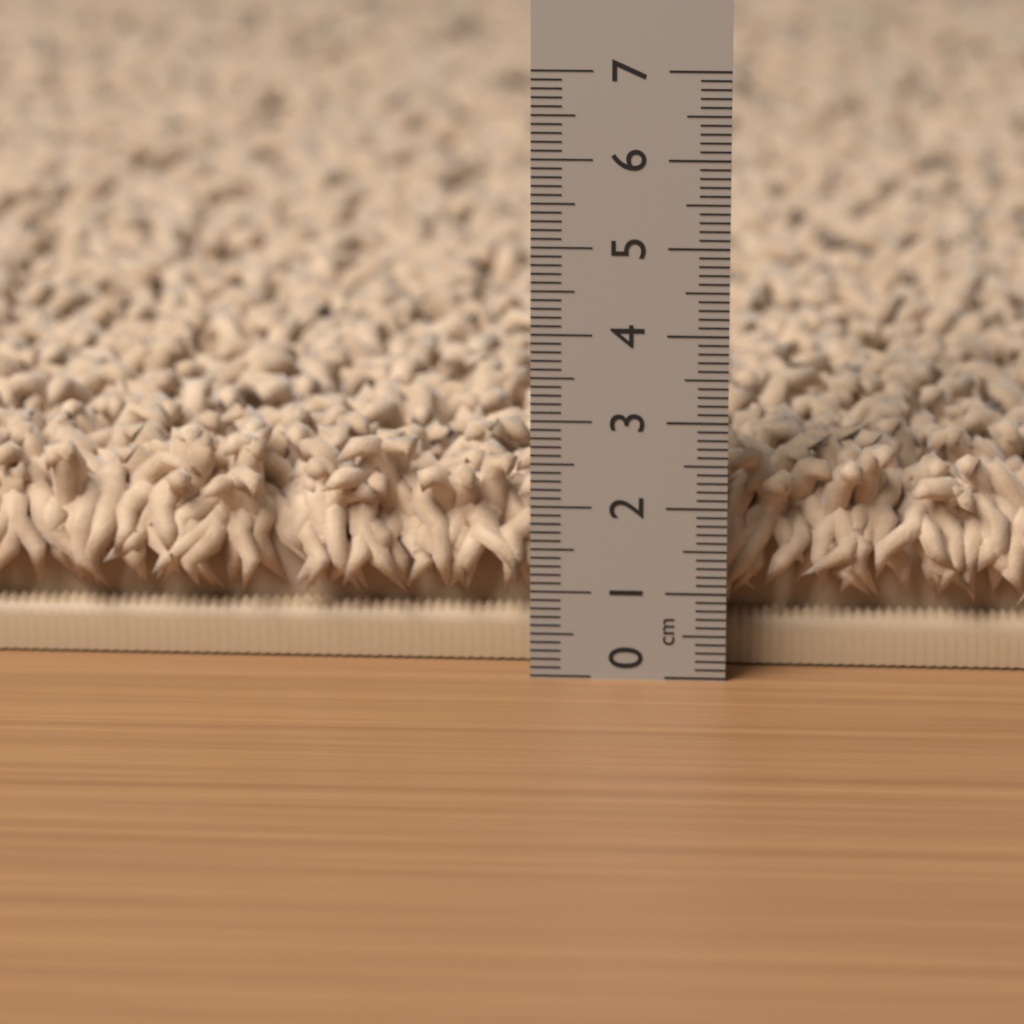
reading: 2.6 cm
